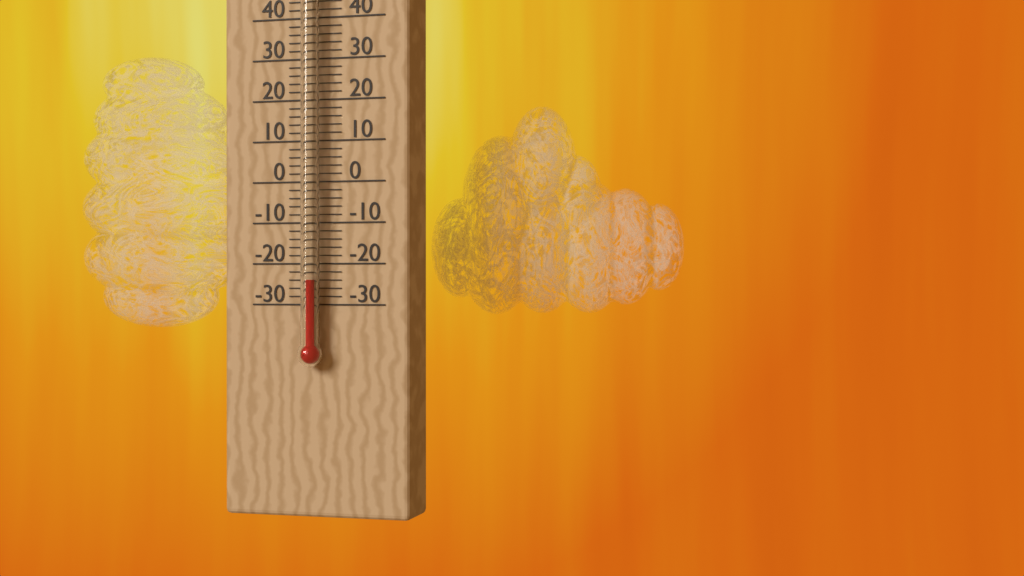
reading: -24 °C
